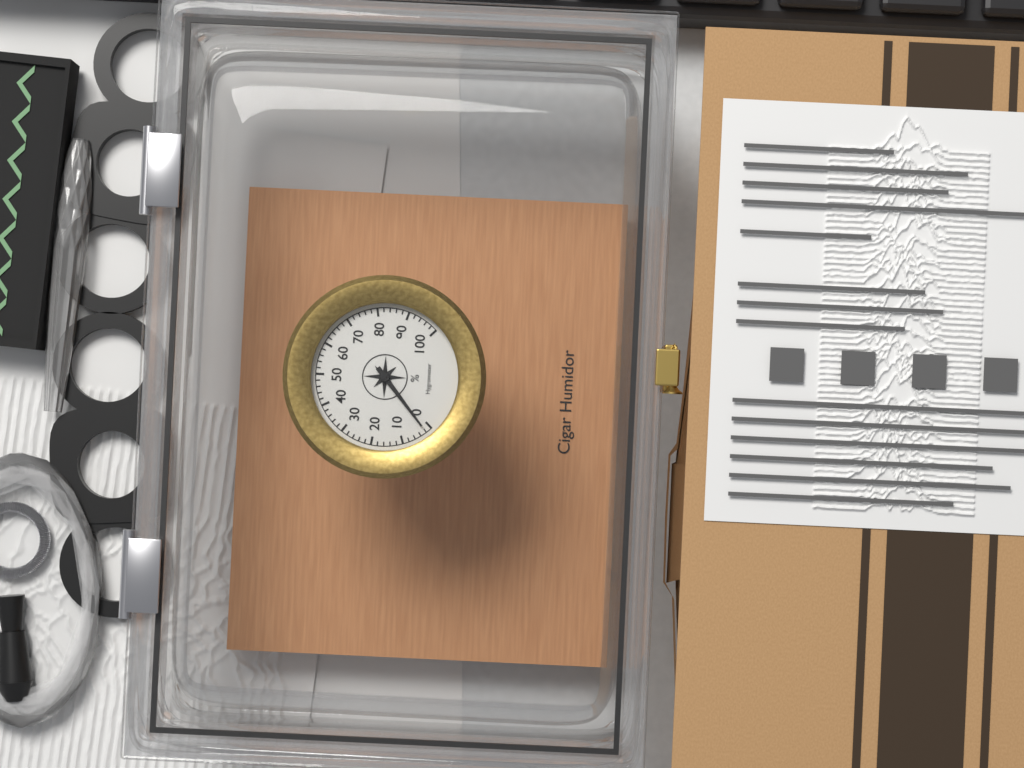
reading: 2 %
